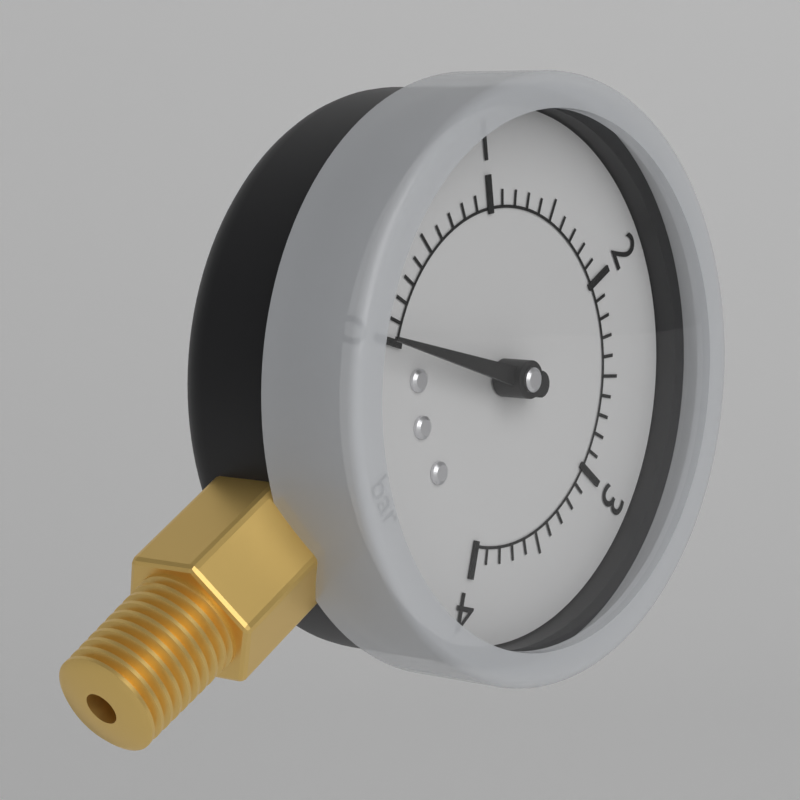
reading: 0.0 bar
